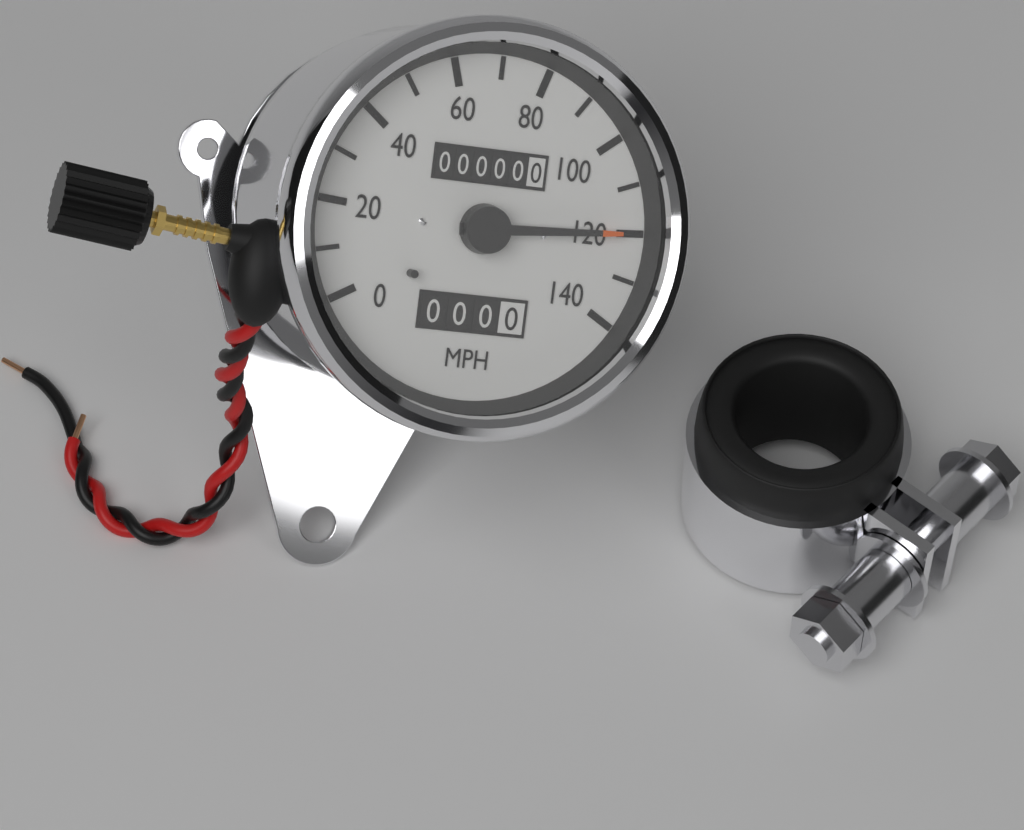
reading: 120 MPH
